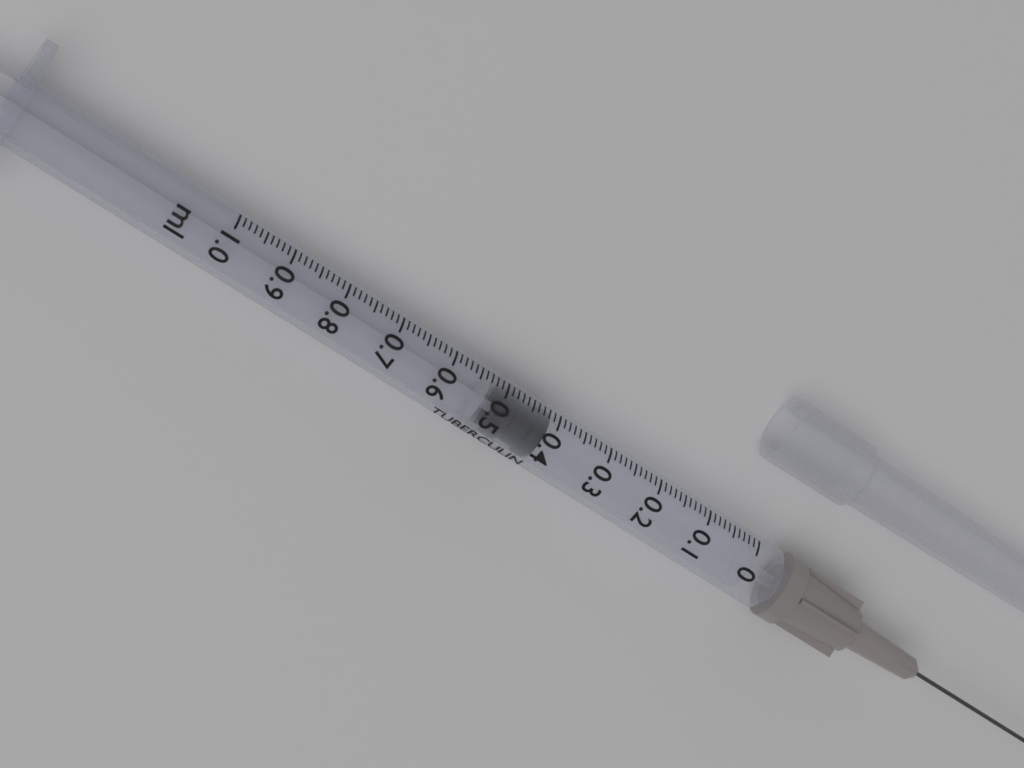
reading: 0.41 ml
